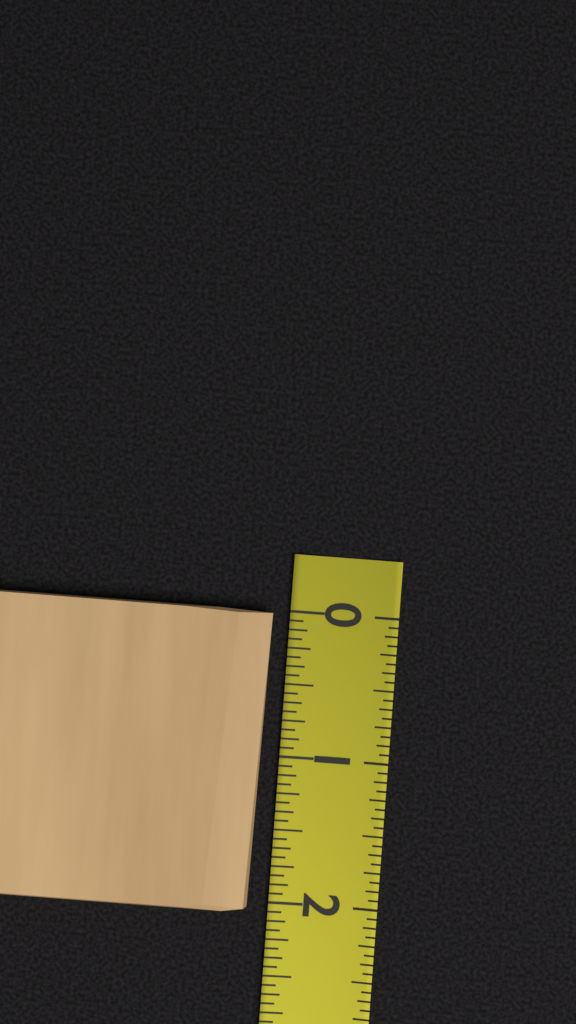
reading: 2.0625 (no unit)
